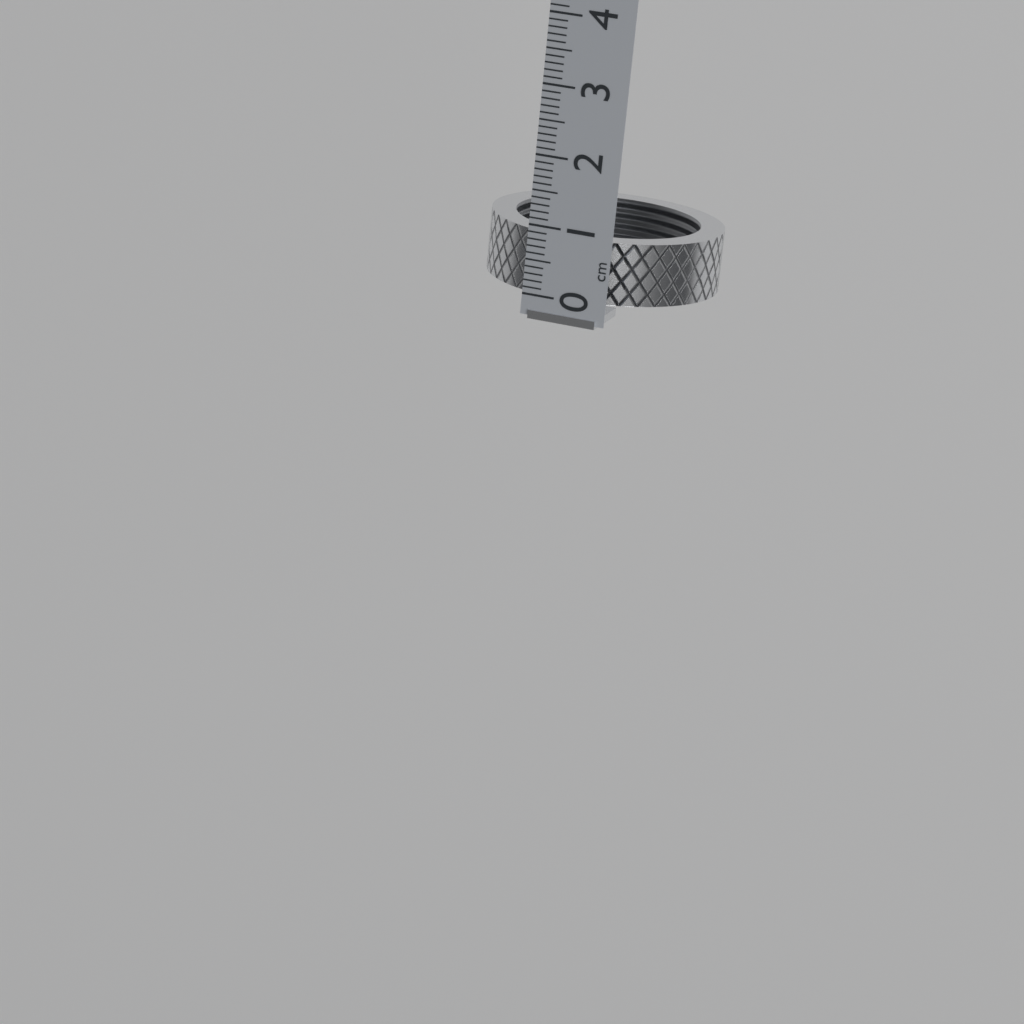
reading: 0.9 cm
